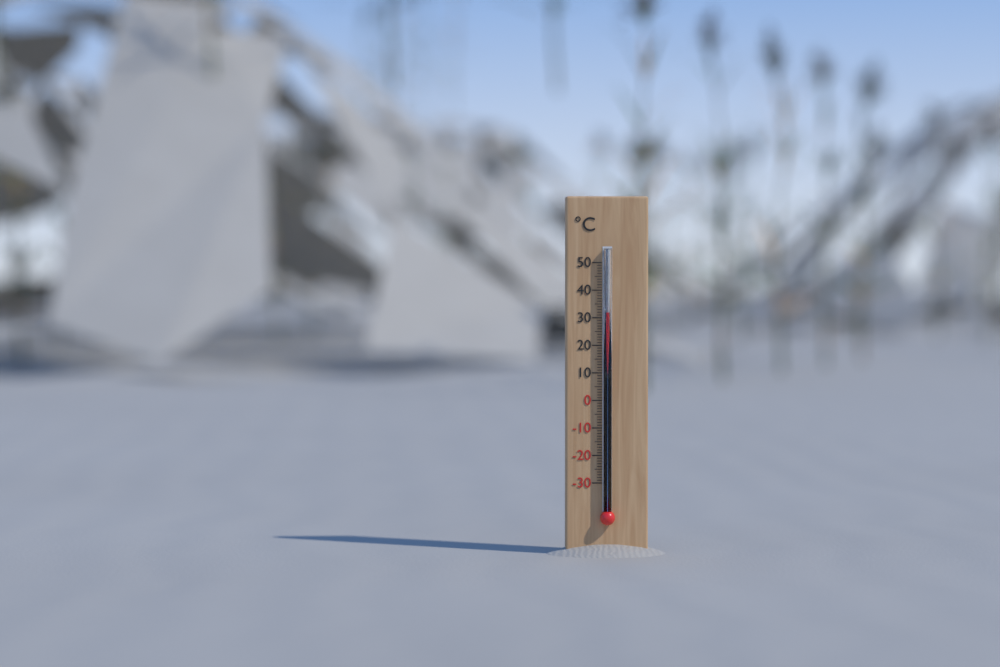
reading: 32 °C
